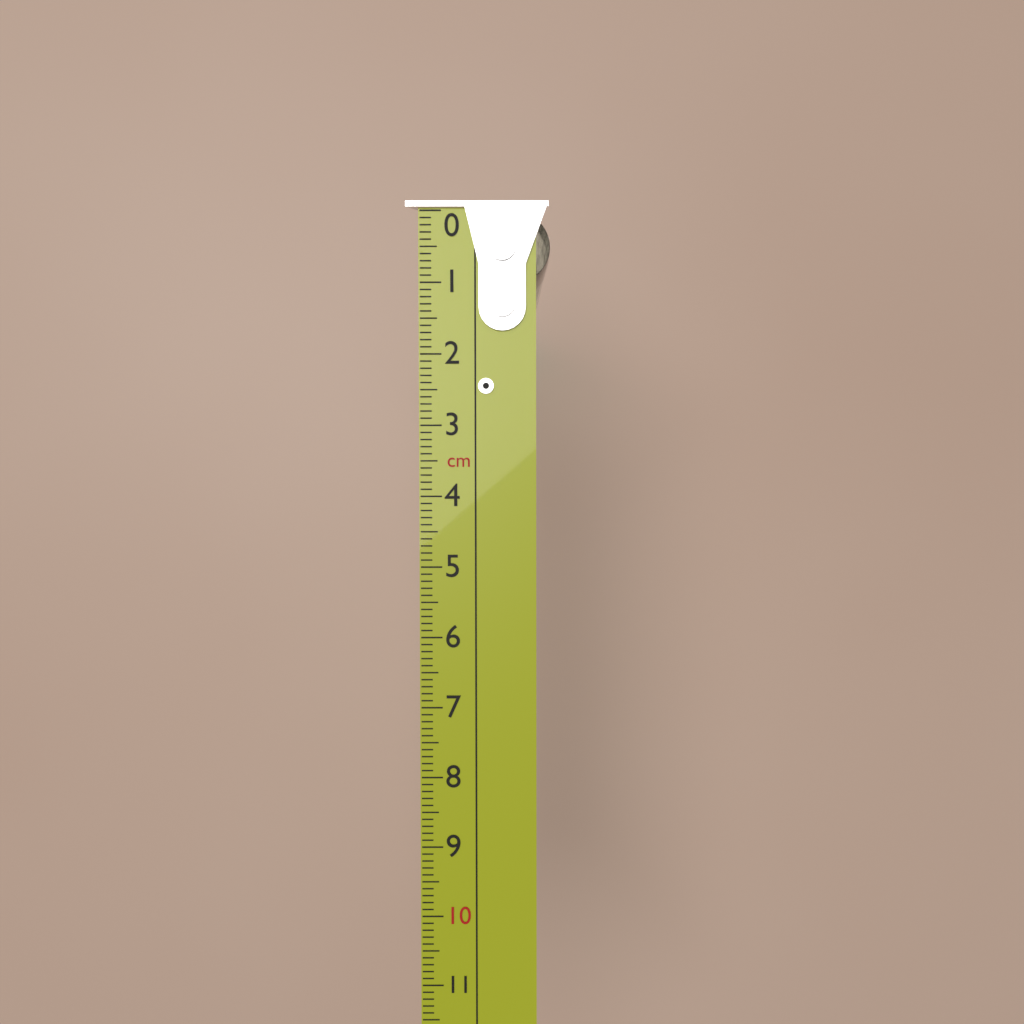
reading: 1.0 cm
